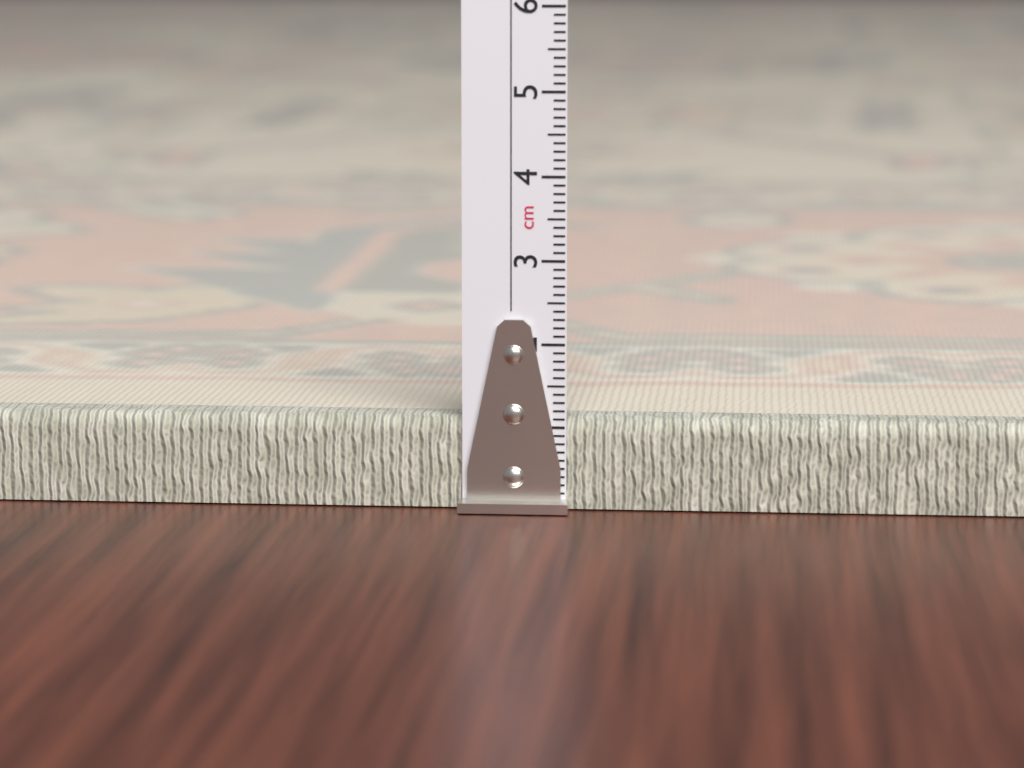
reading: 1.1 cm
